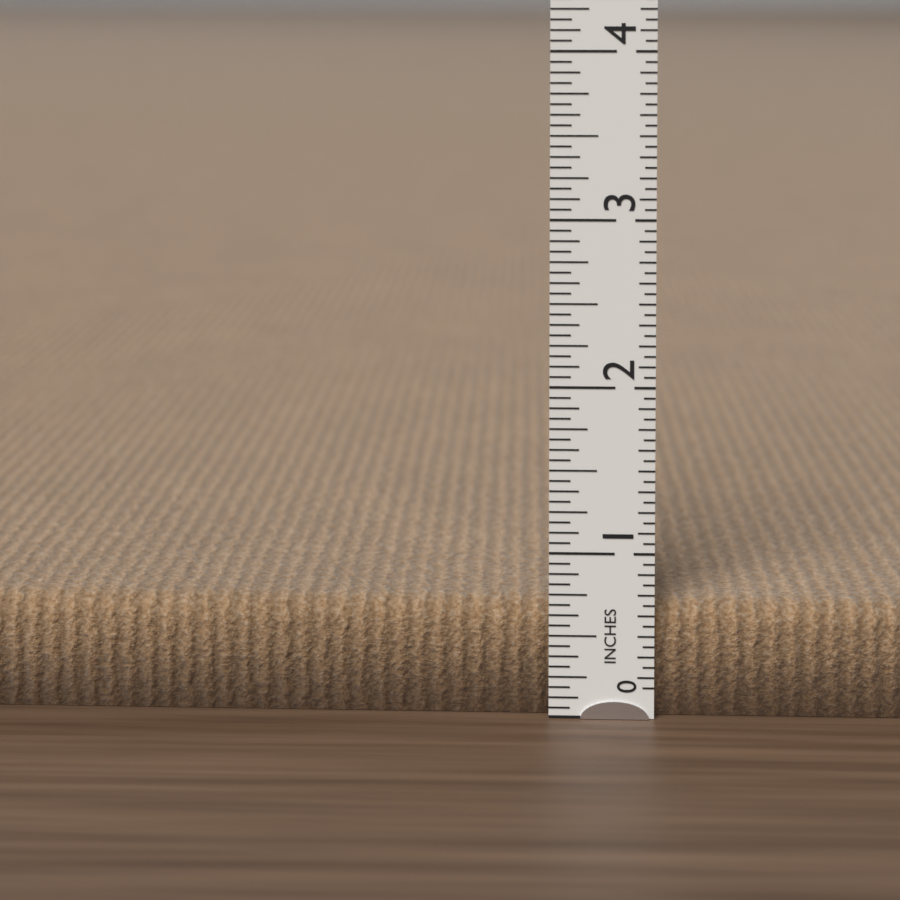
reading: 0.6875 in
